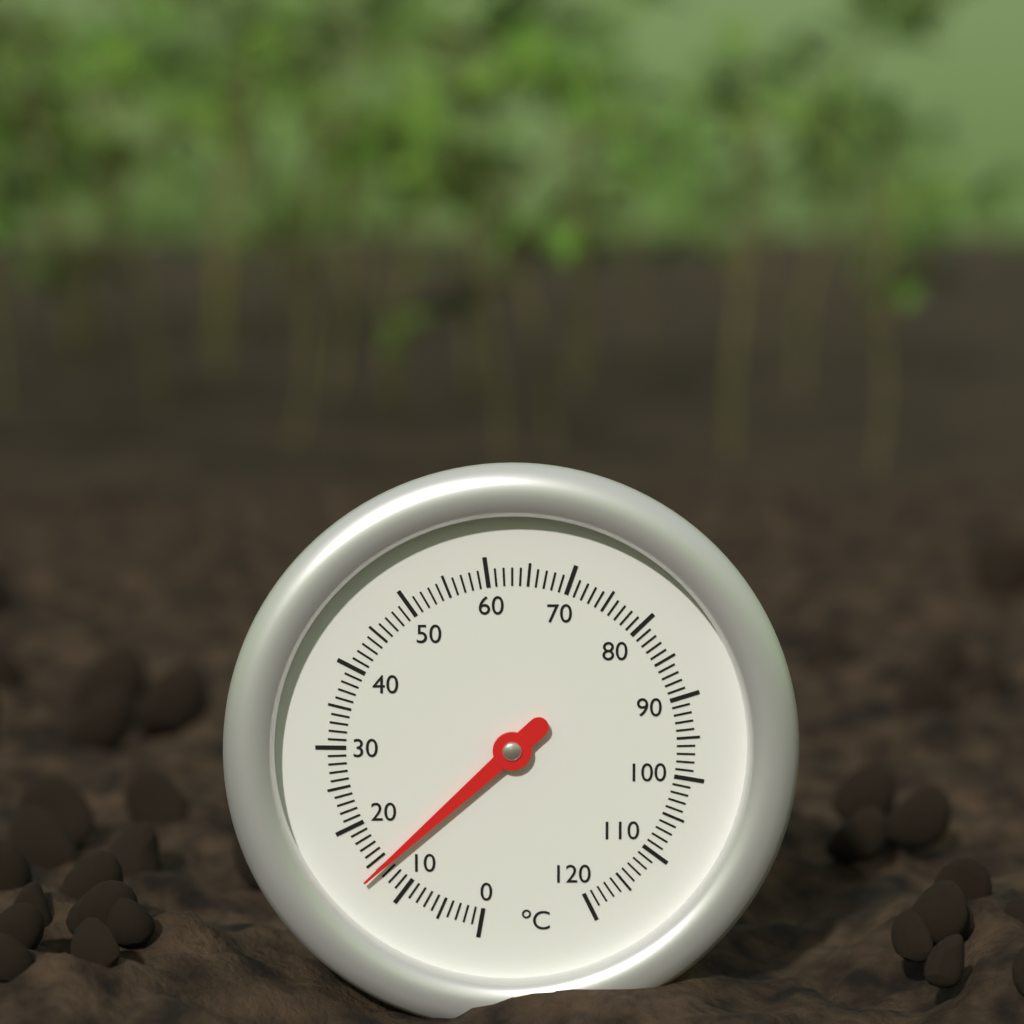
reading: 14 °C
